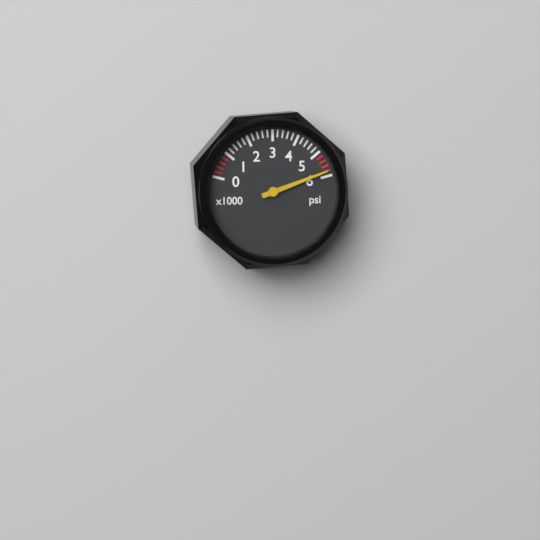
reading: 5800 psi
